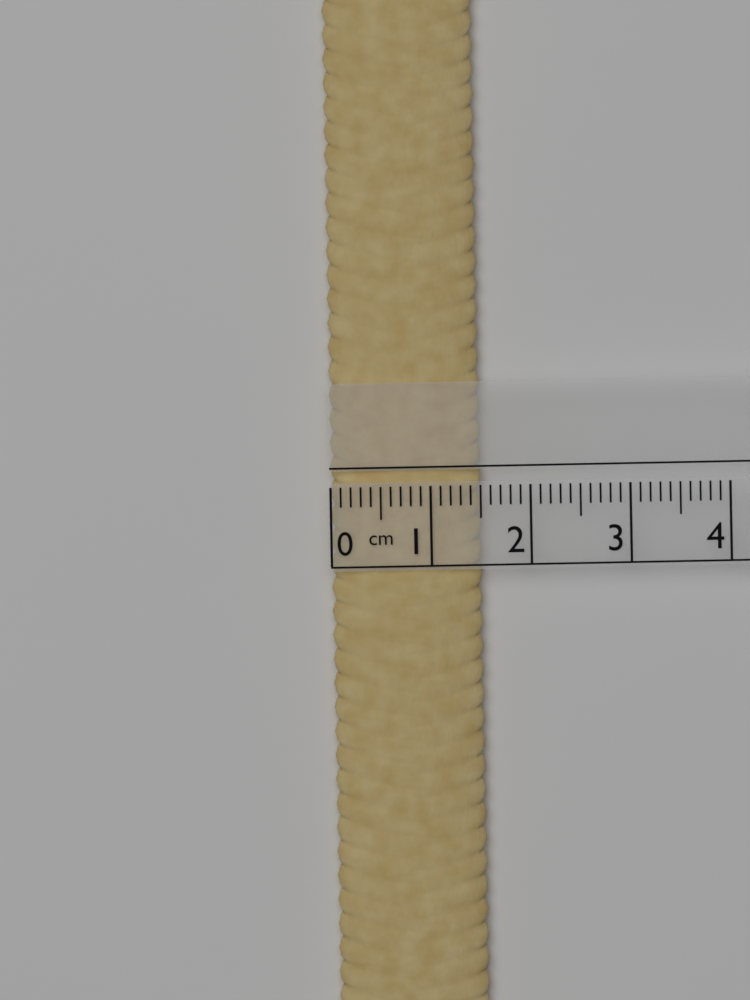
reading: 1.5 cm
